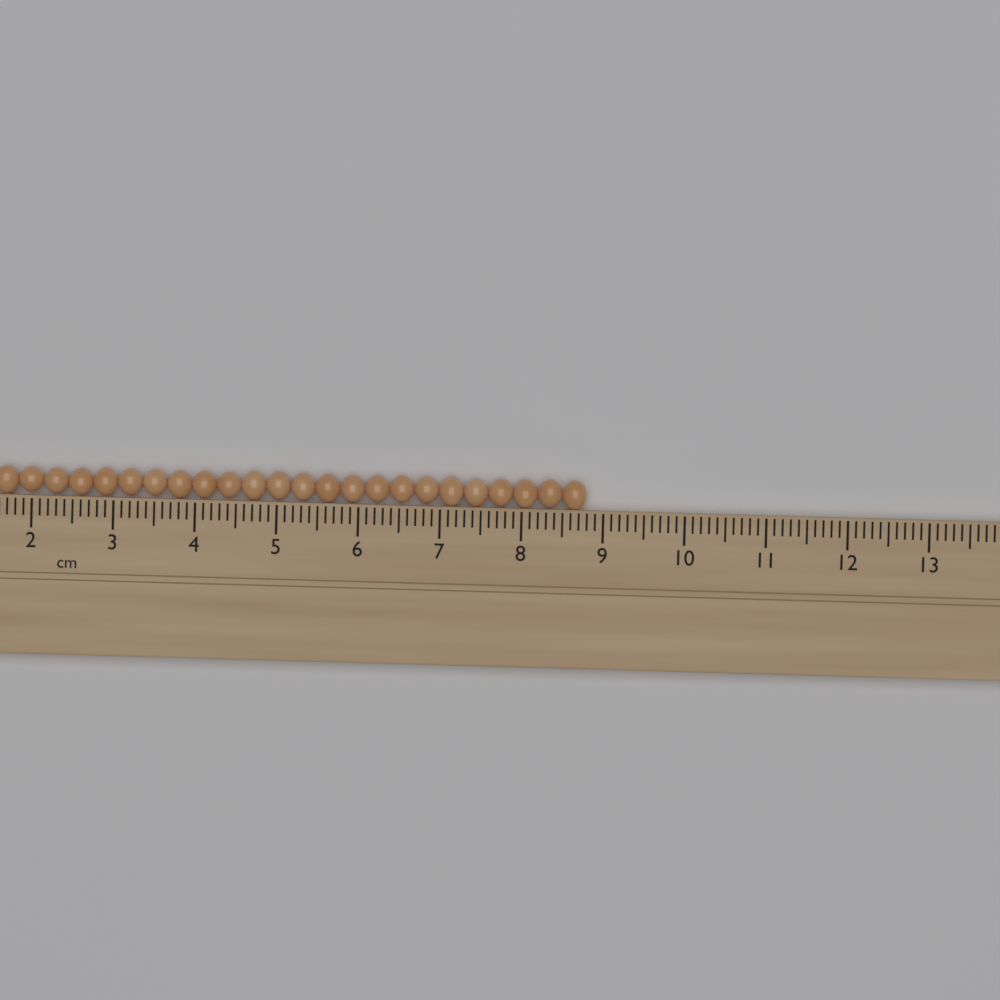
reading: 8.8 cm
